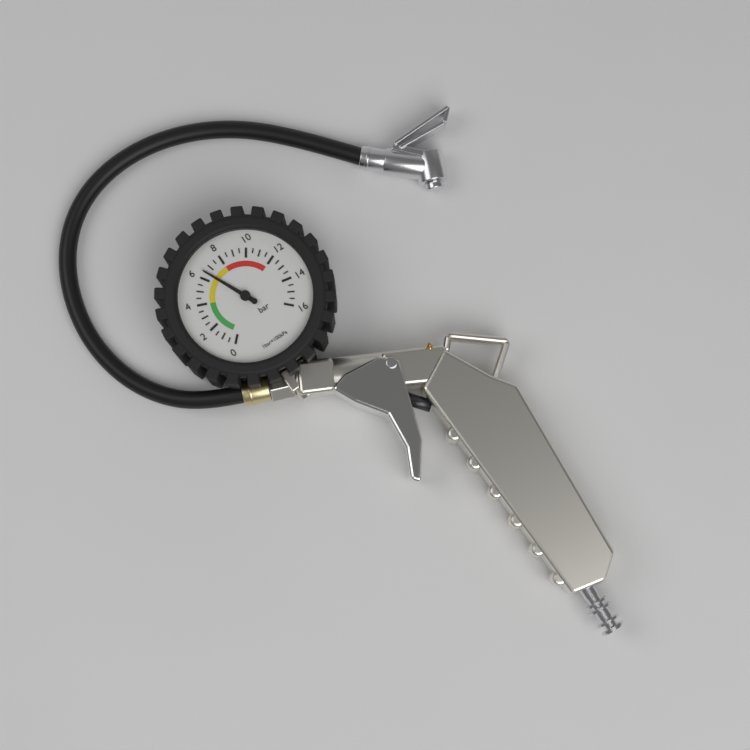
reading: 6.5 bar
